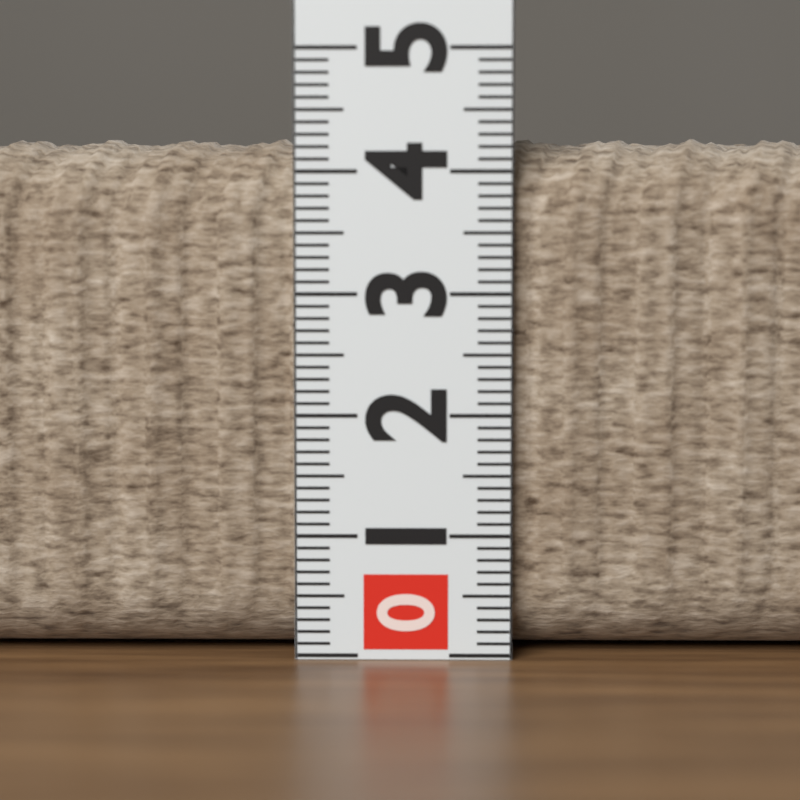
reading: 4.3 (no unit)
